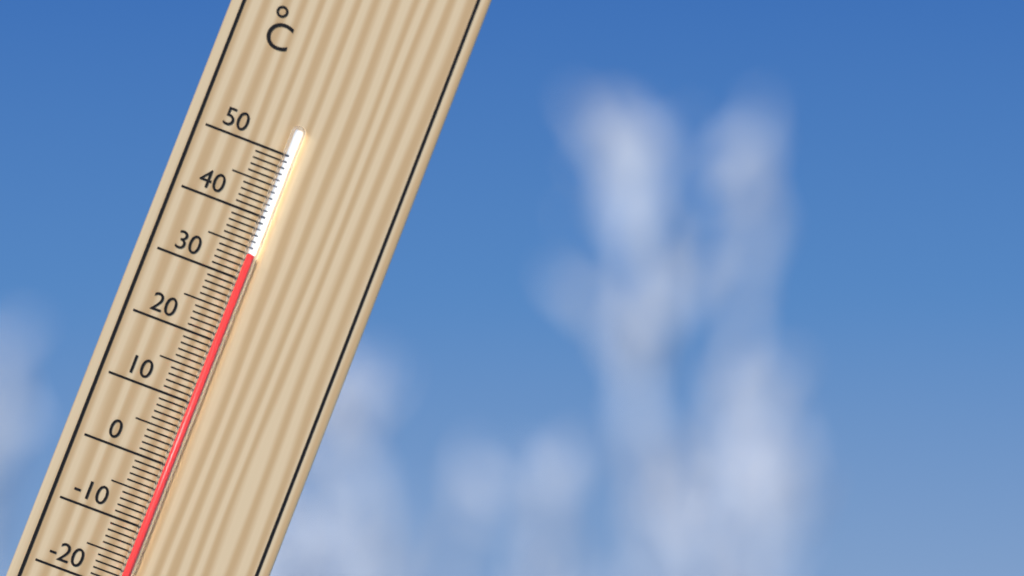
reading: 34 °C
